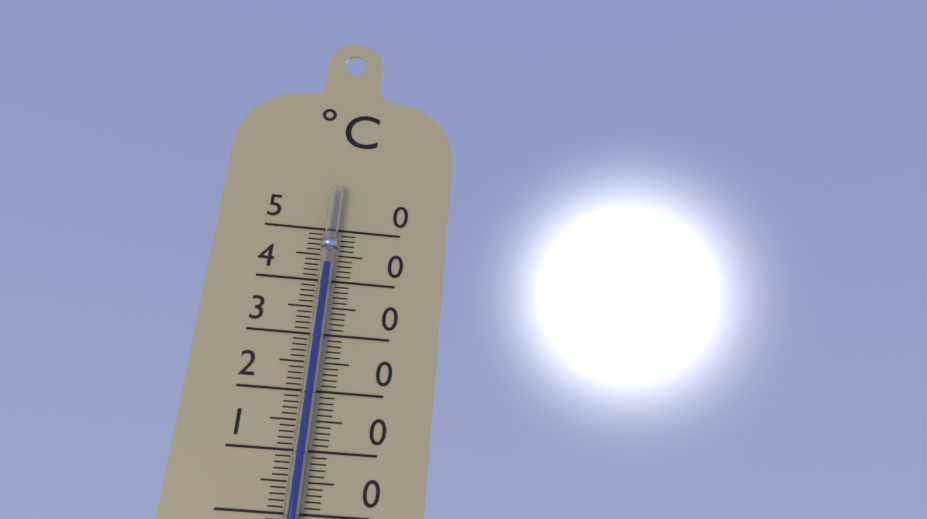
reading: 43 °C
